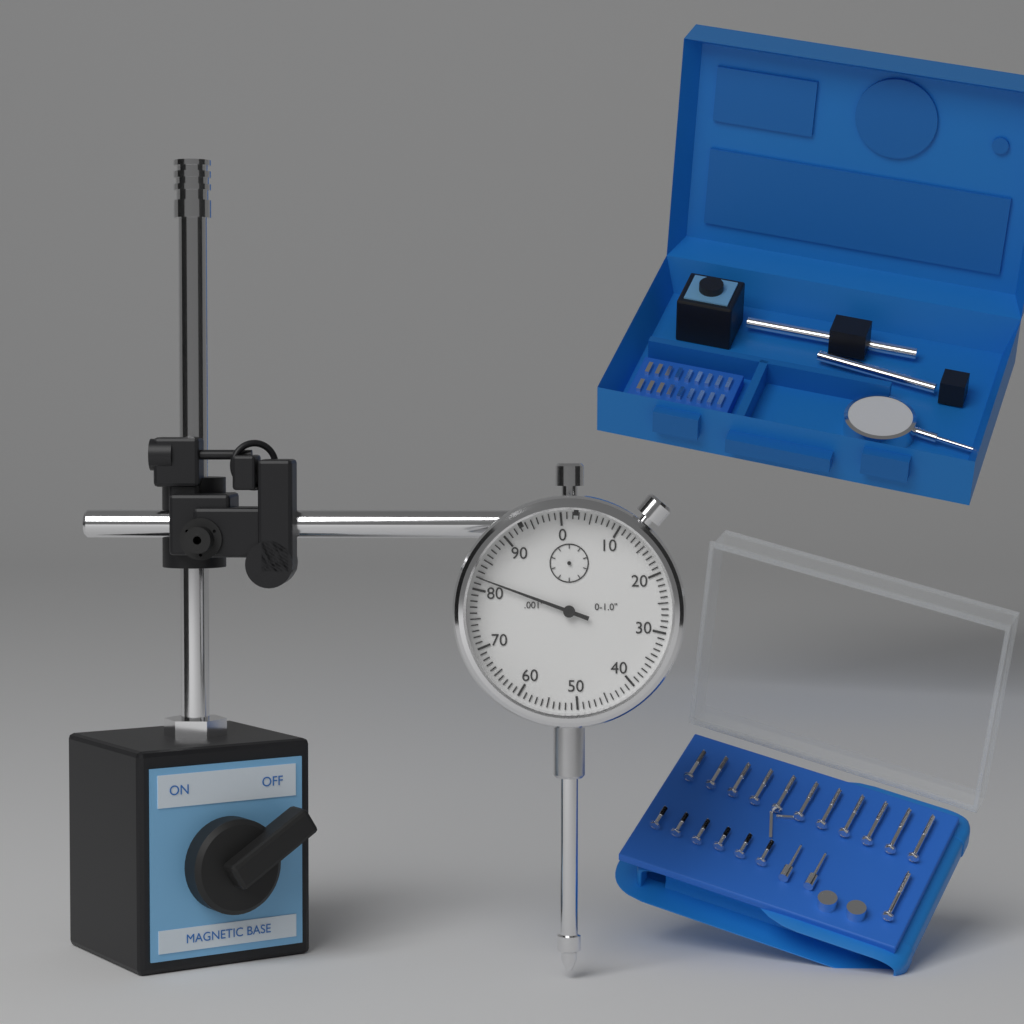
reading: 0.082 in
